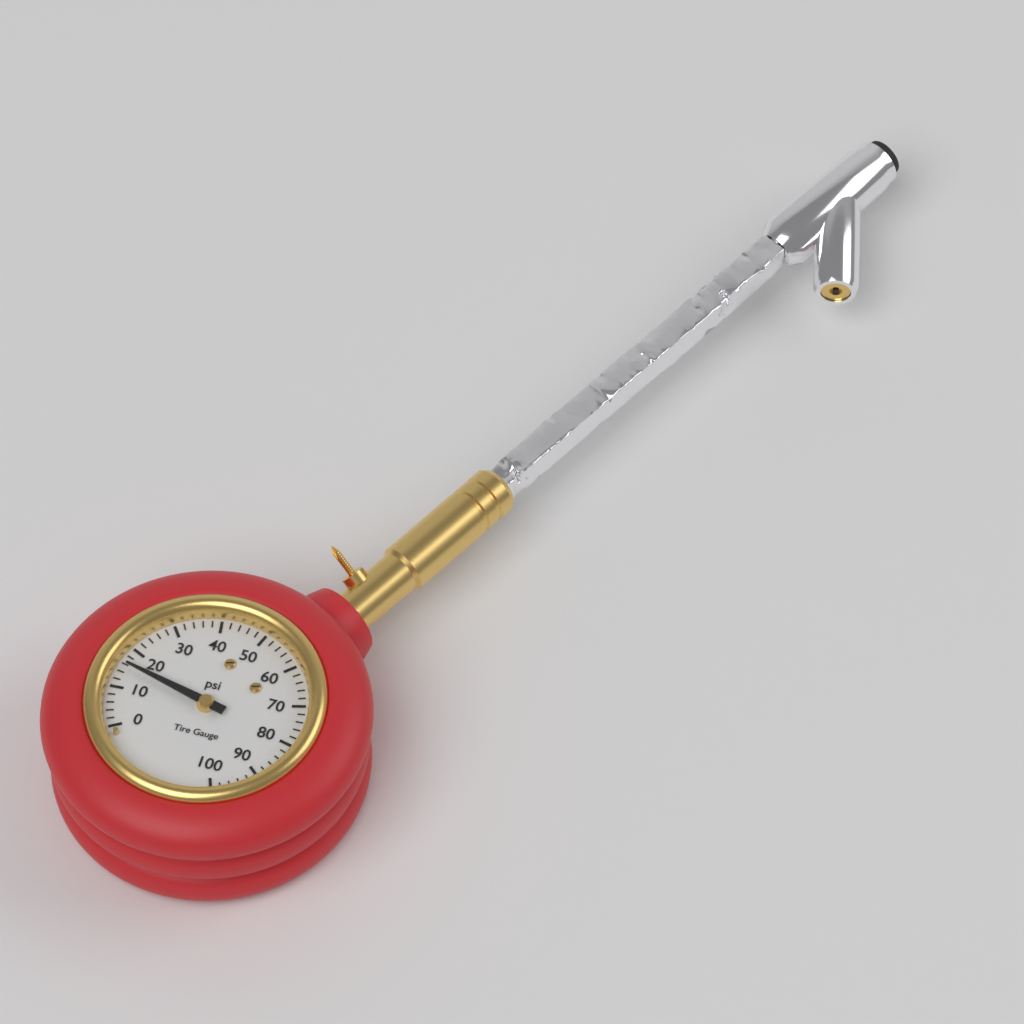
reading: 16 psi
